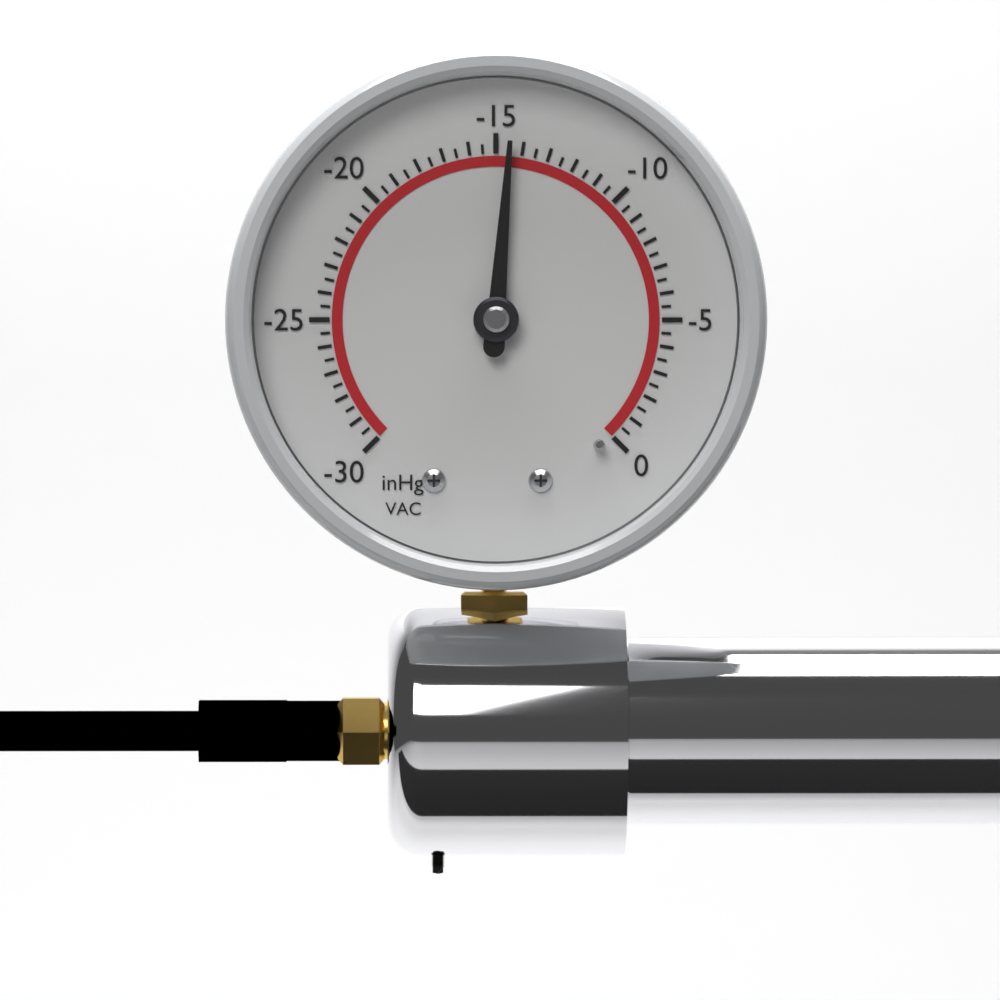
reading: -14.5 inHg
